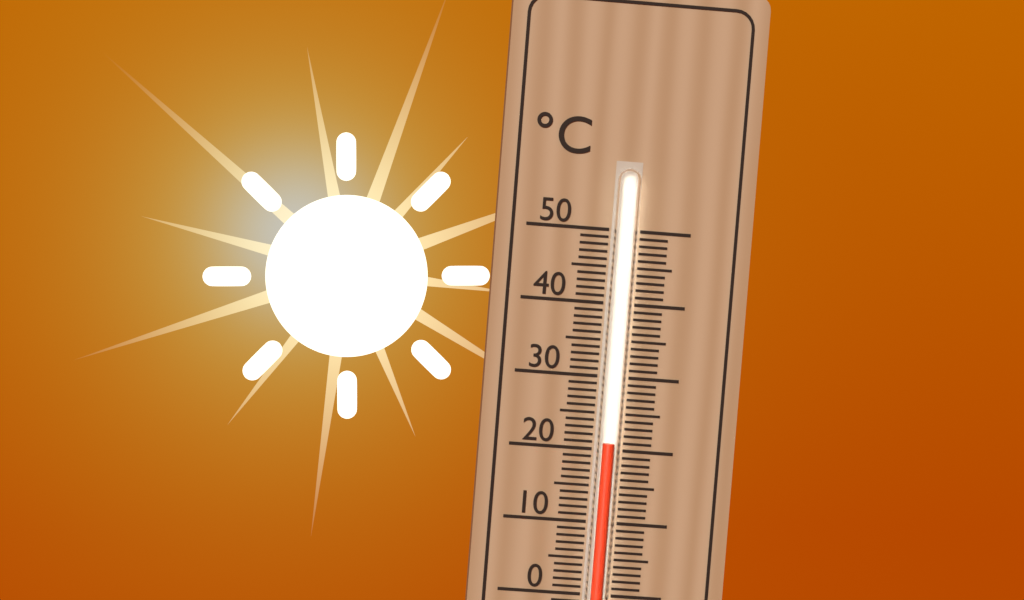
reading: 21 °C
